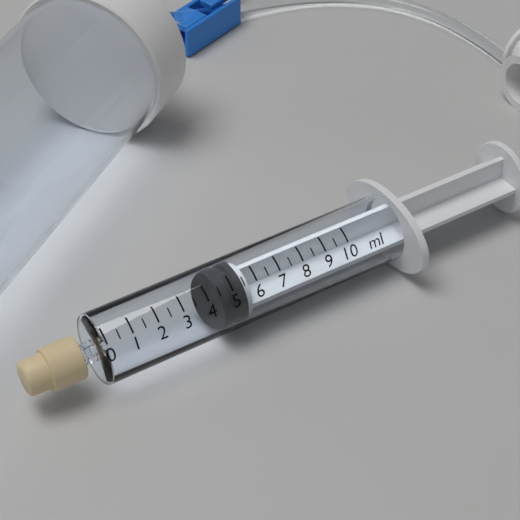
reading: 4.5 ml
